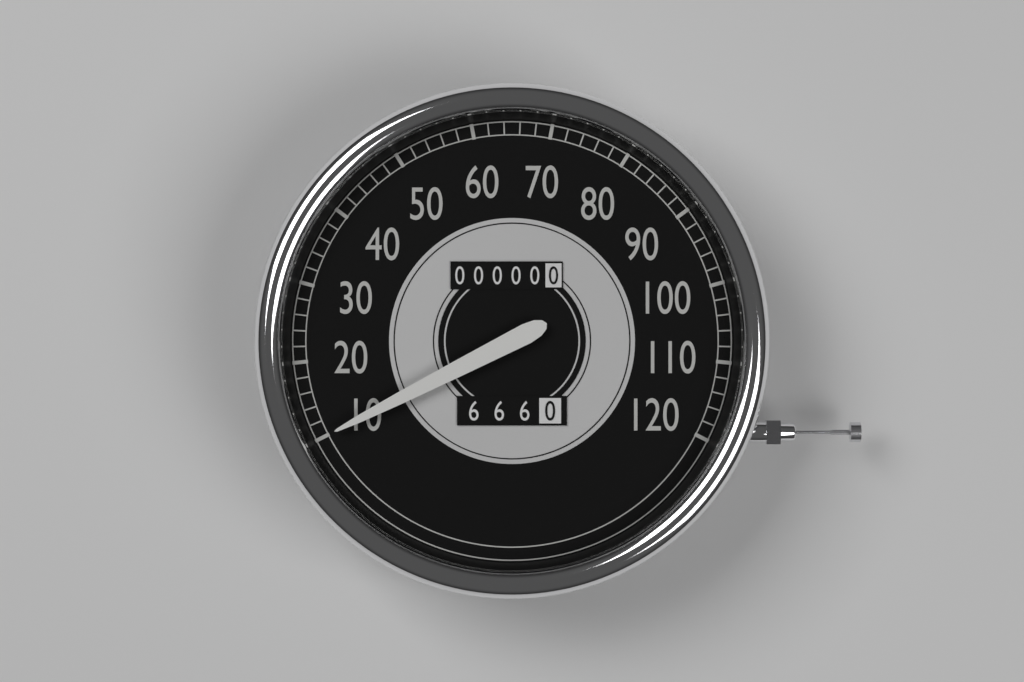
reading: 10 (no unit)
